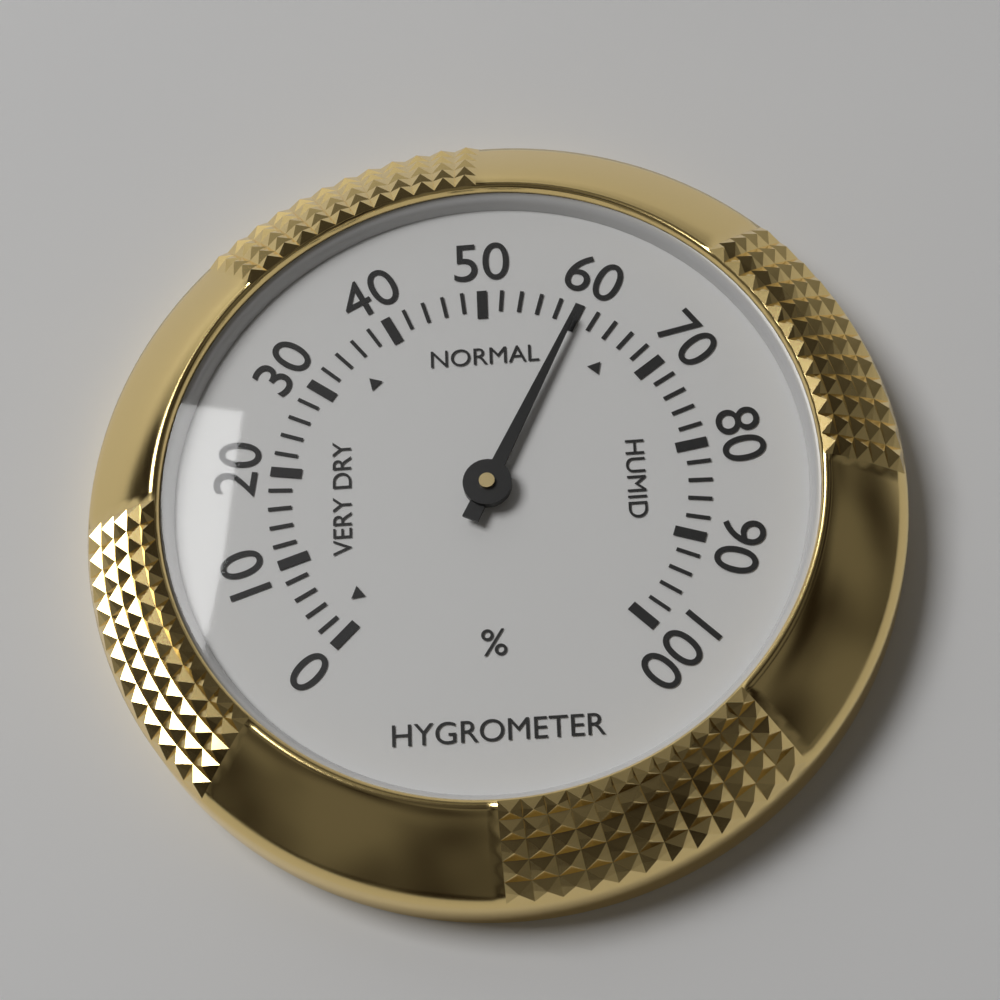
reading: 60 %
